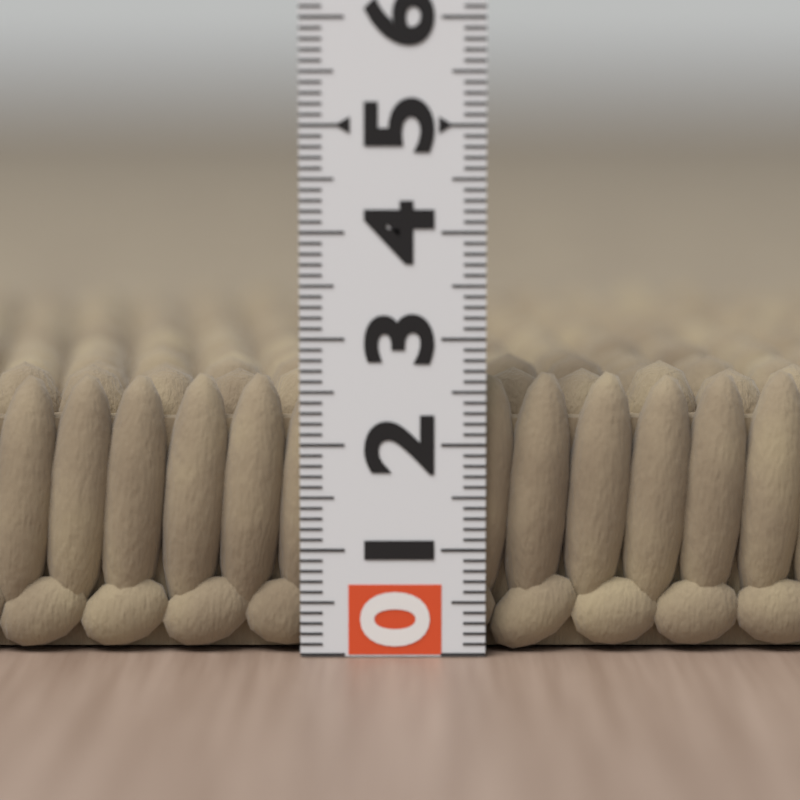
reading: 2.7 (no unit)
